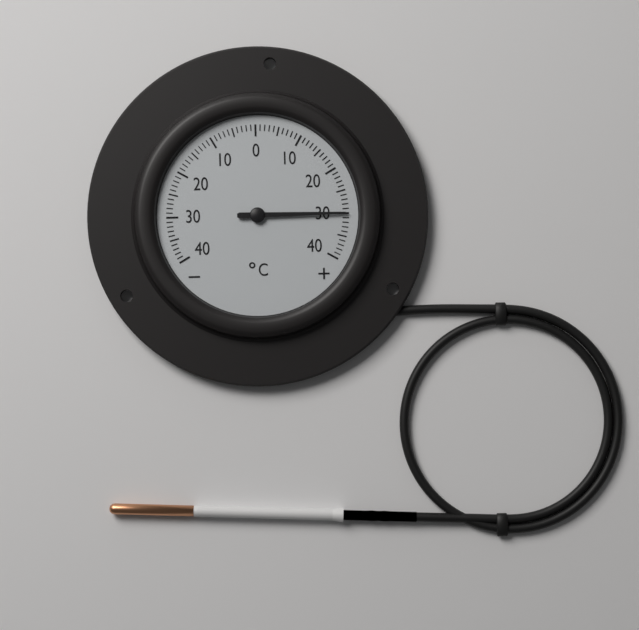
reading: 30 °C
